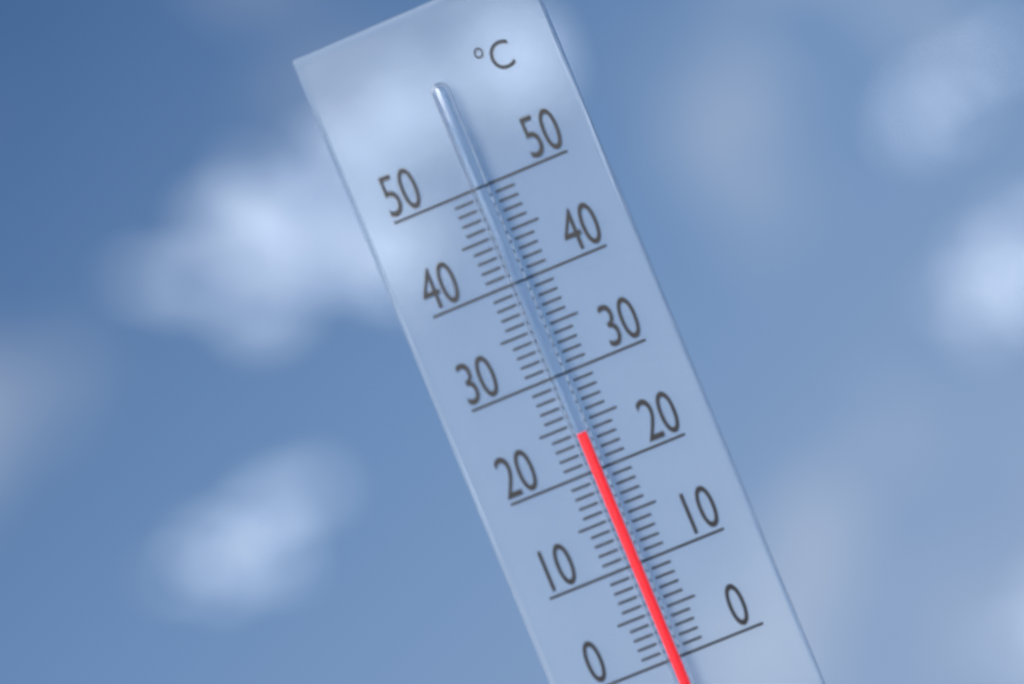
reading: 24 °C
